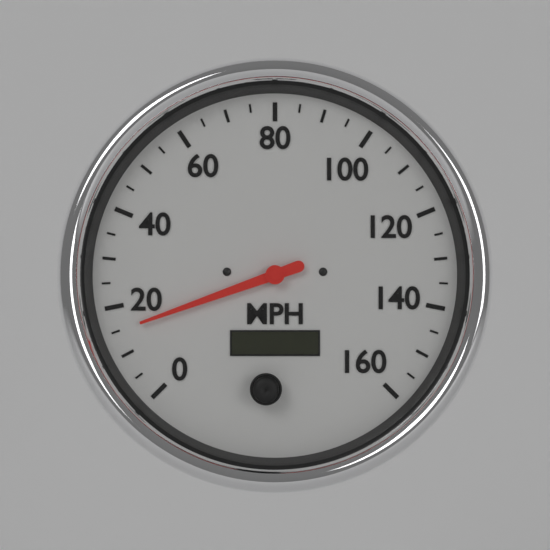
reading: 15 MPH
